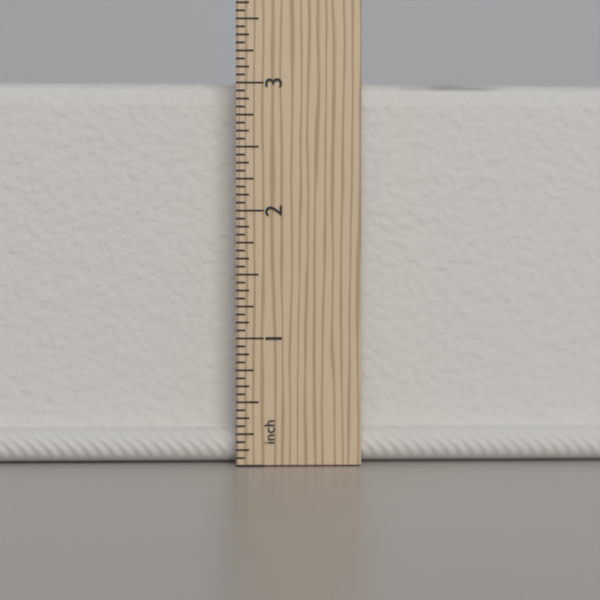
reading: 3.0625 in
